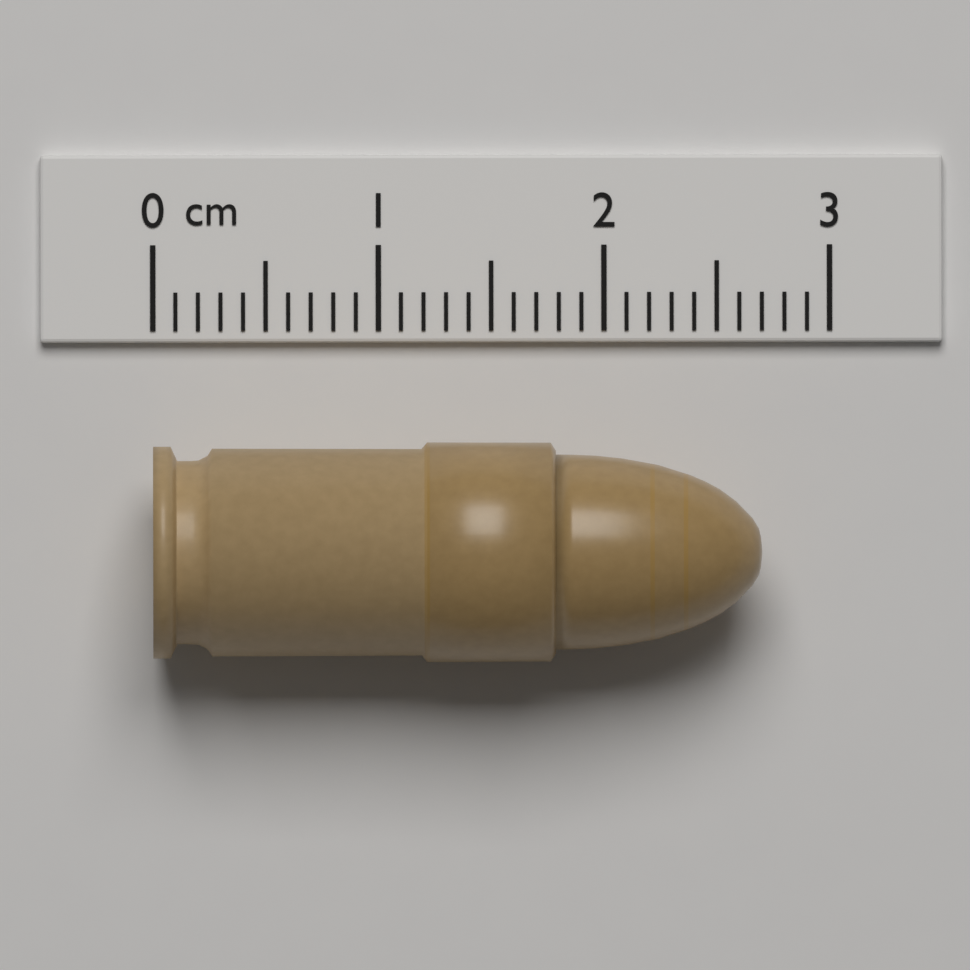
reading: 2.7 cm
